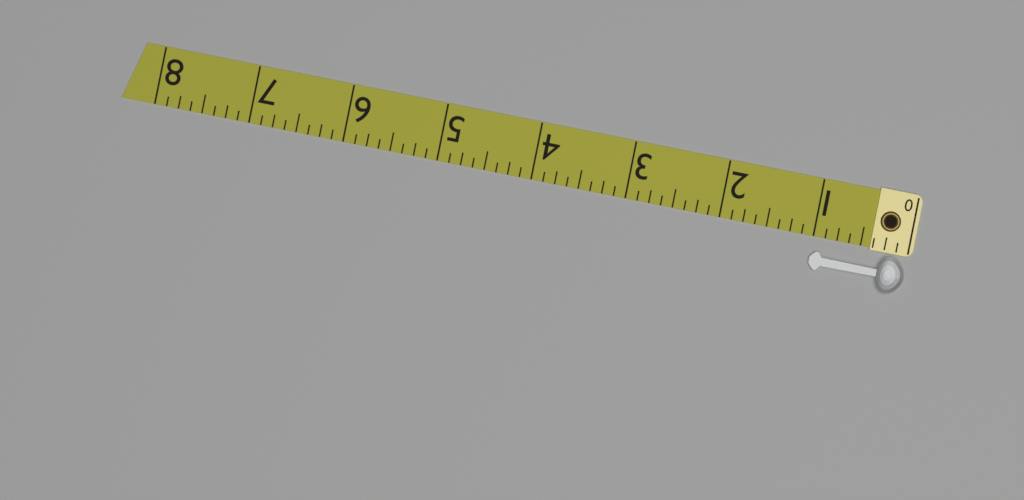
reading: 1.000 (no unit)
